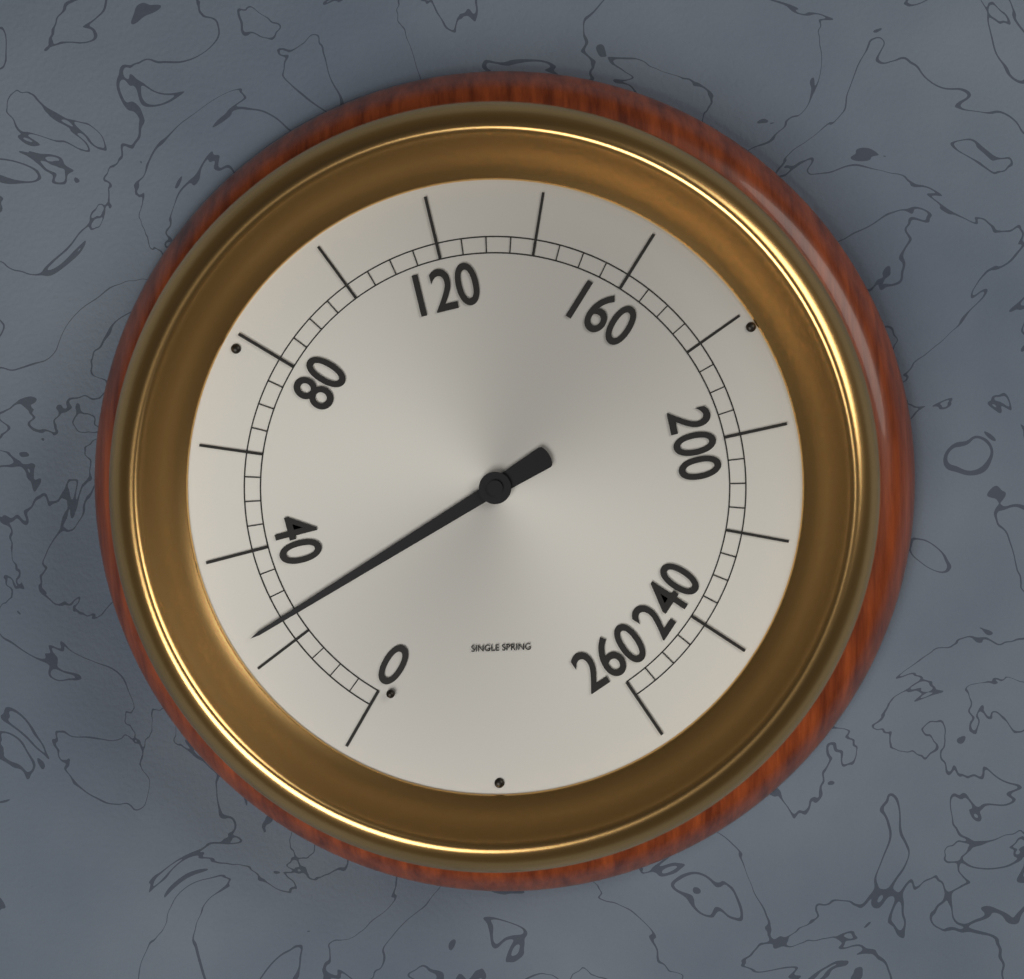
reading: 25 (no unit)
